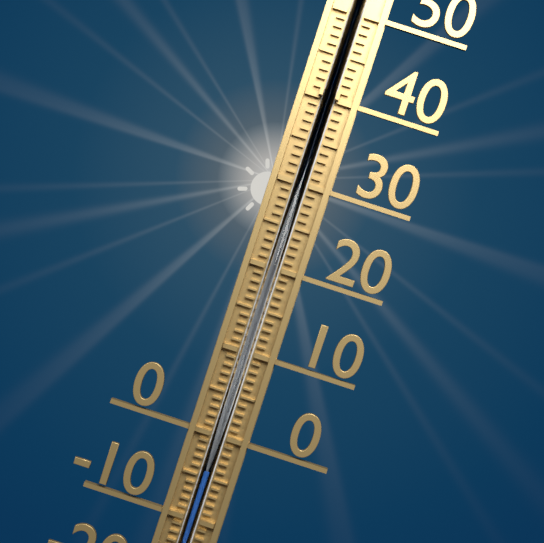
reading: -4 °C
